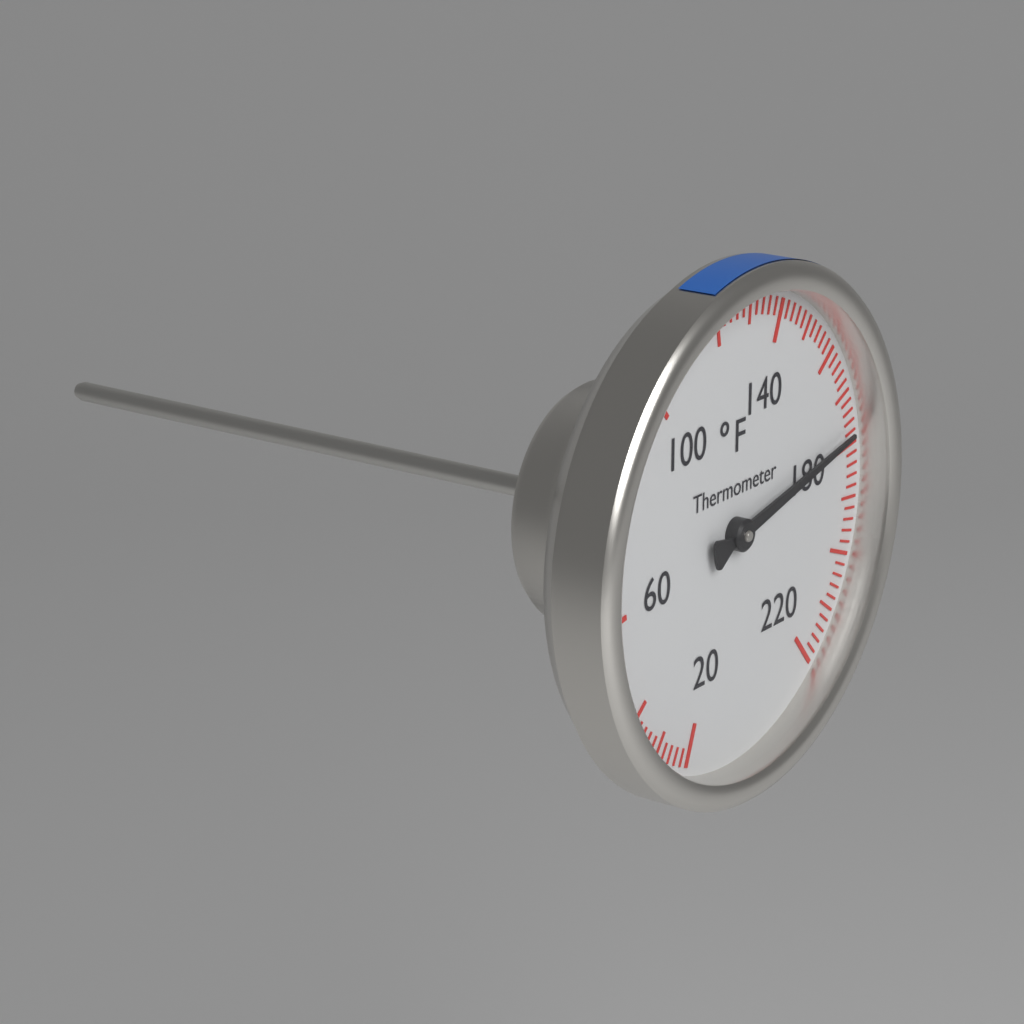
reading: 178 °F
